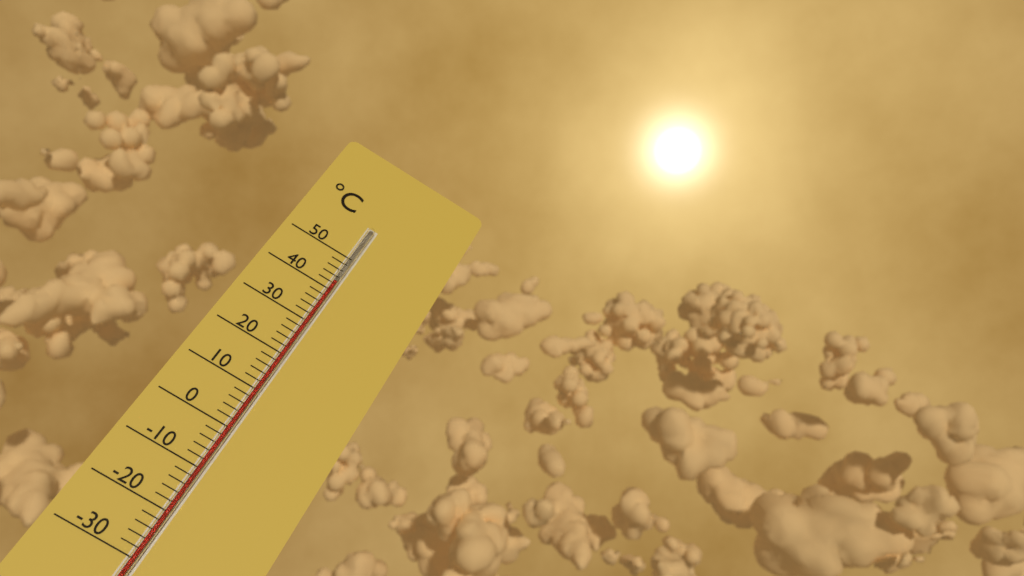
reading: 42 °C
